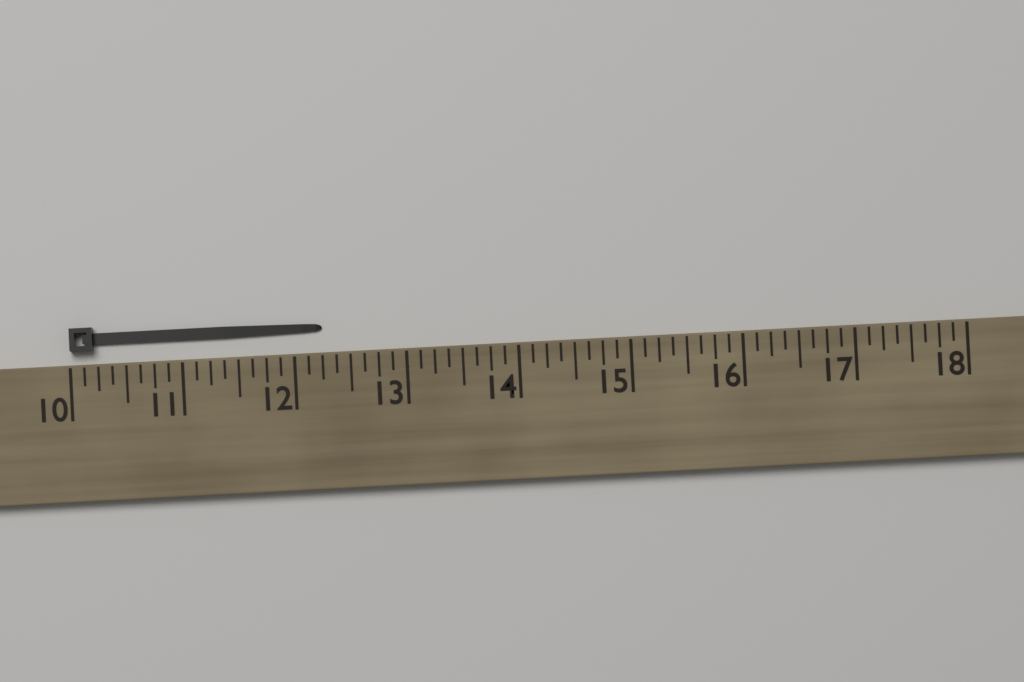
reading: 12.250 (no unit)
